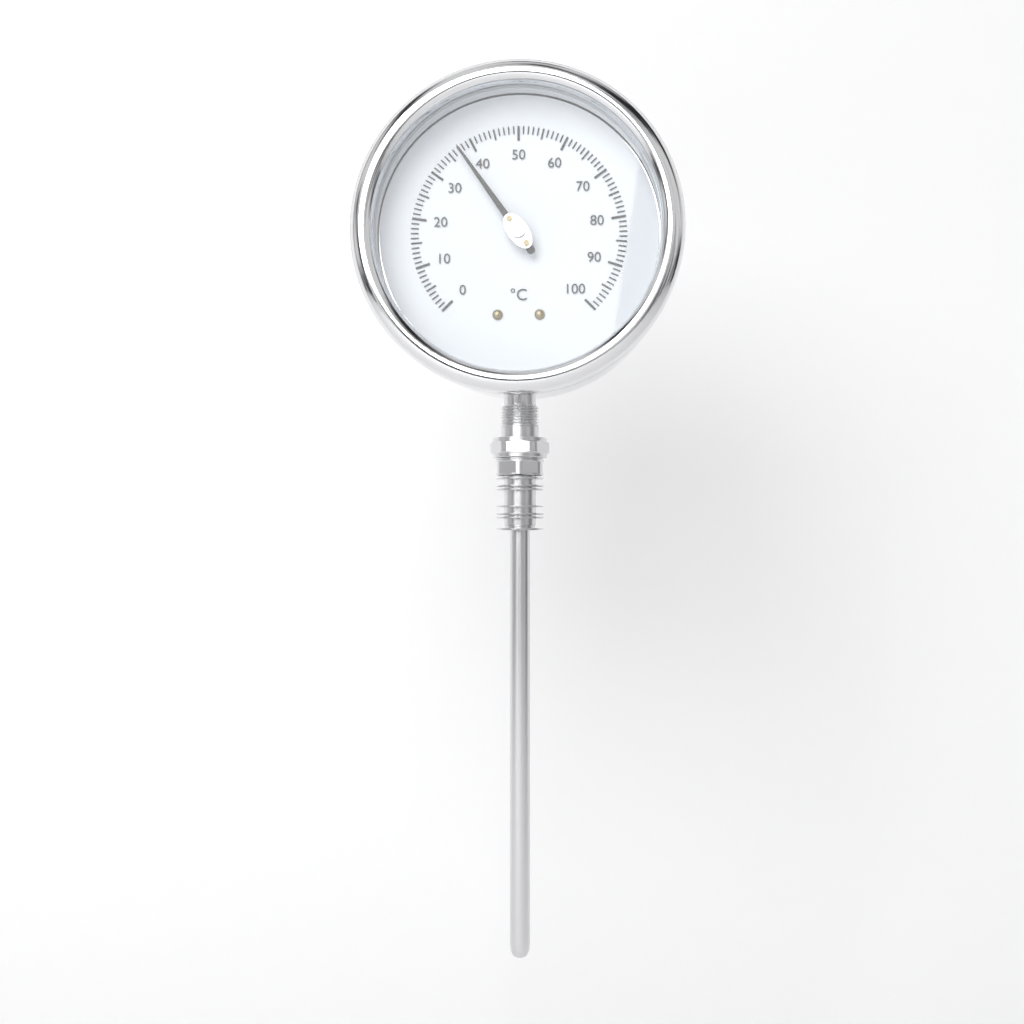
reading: 37 °C
